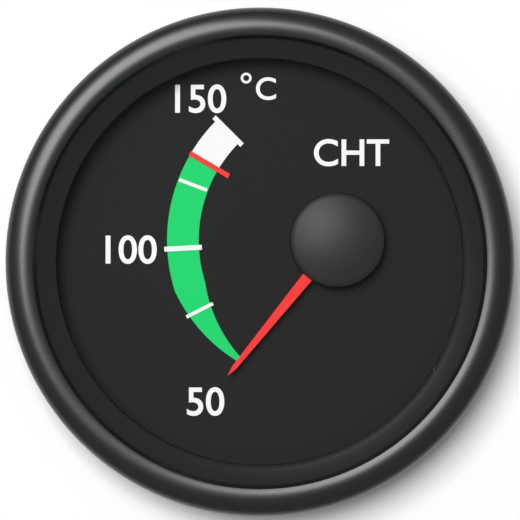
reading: 50 °C
